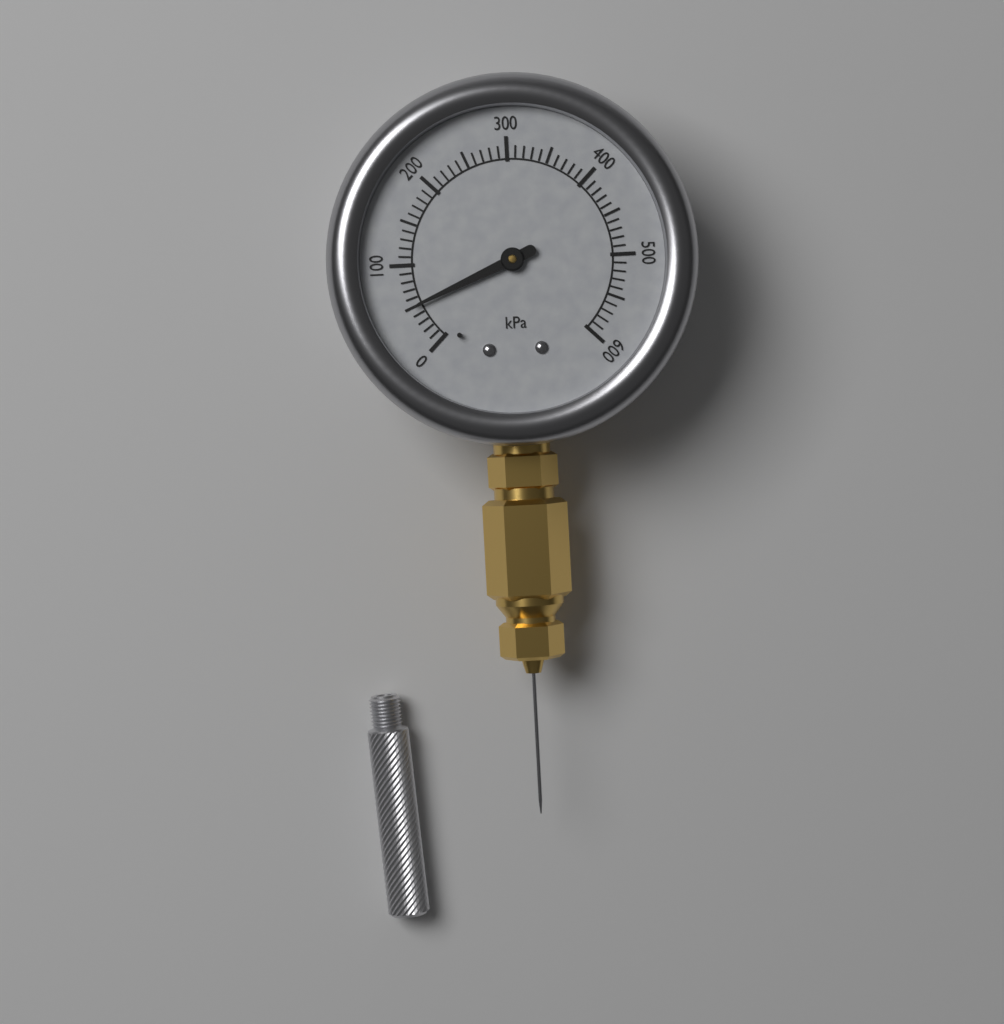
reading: 50 kPa
